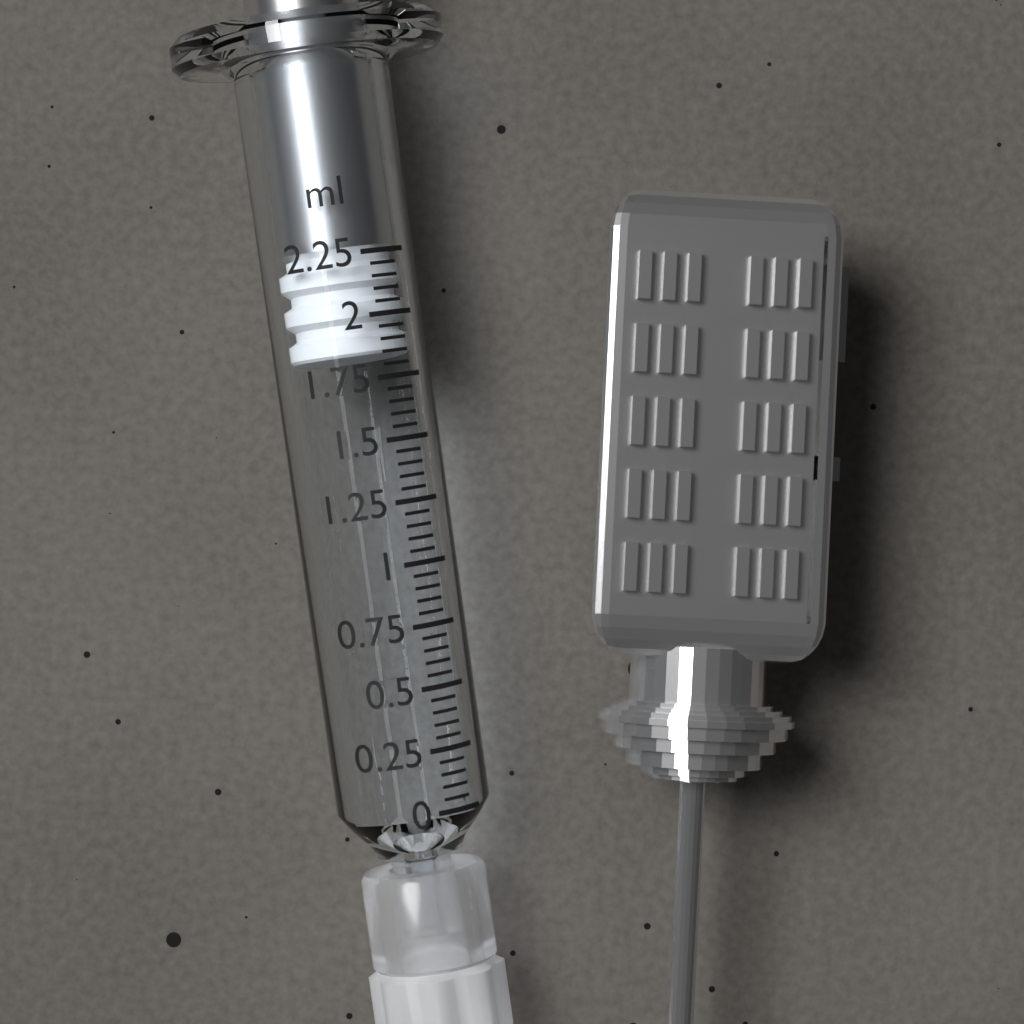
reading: 1.85 ml
